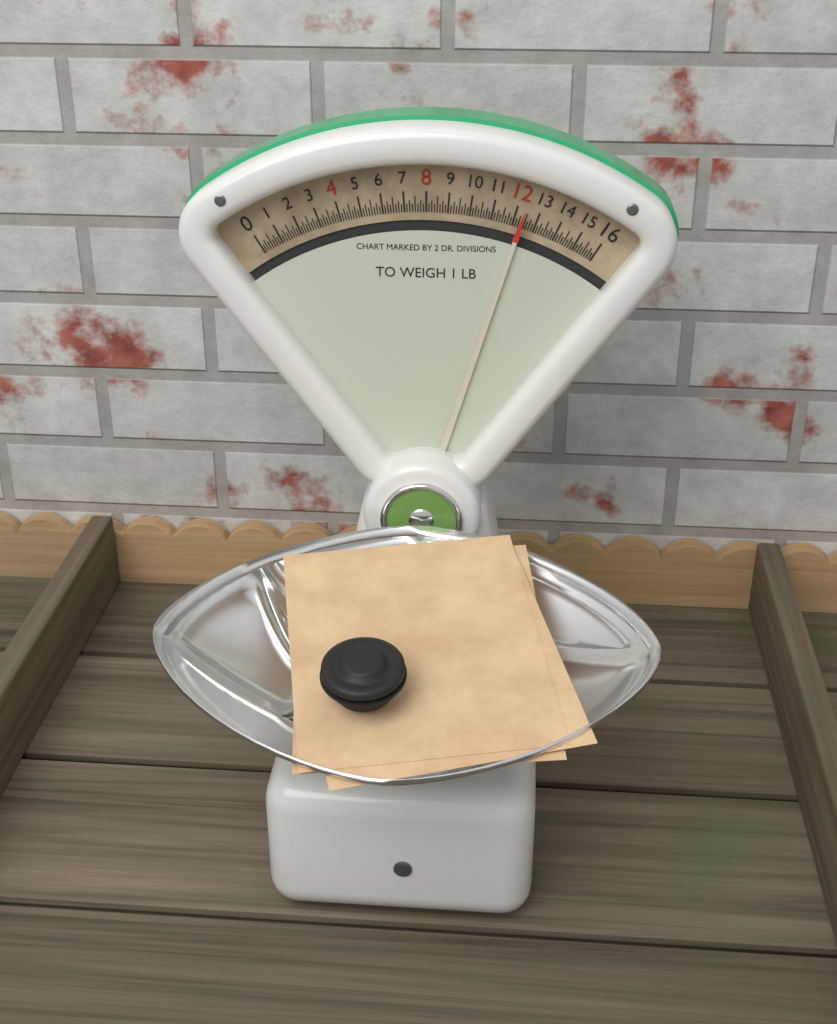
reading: 12.375 oz
